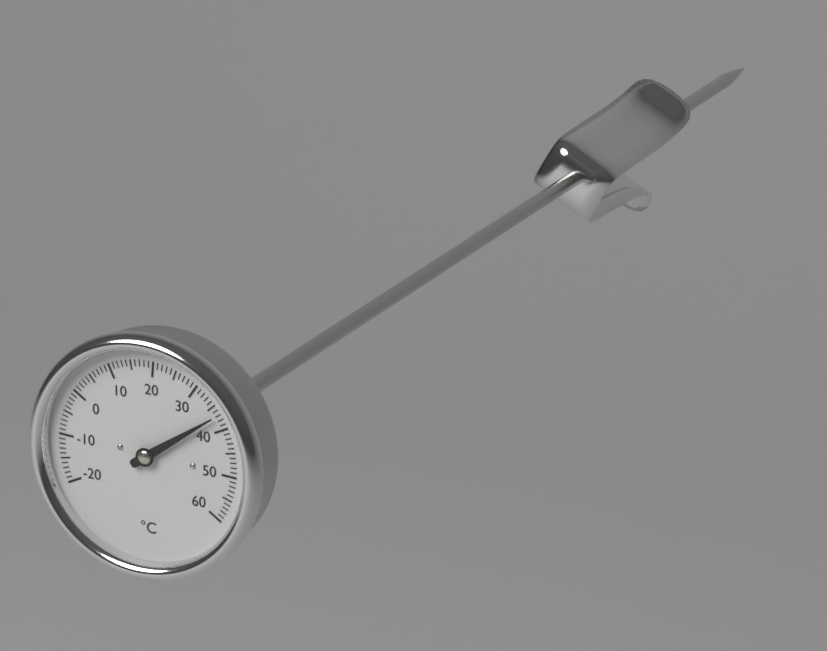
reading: 37 °C
